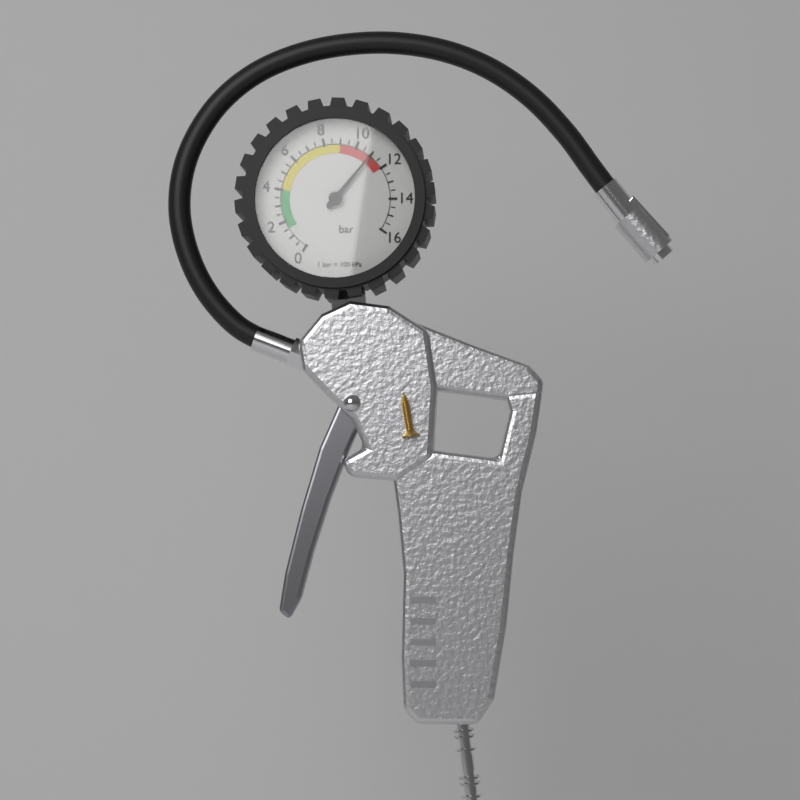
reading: 11.0 bar
